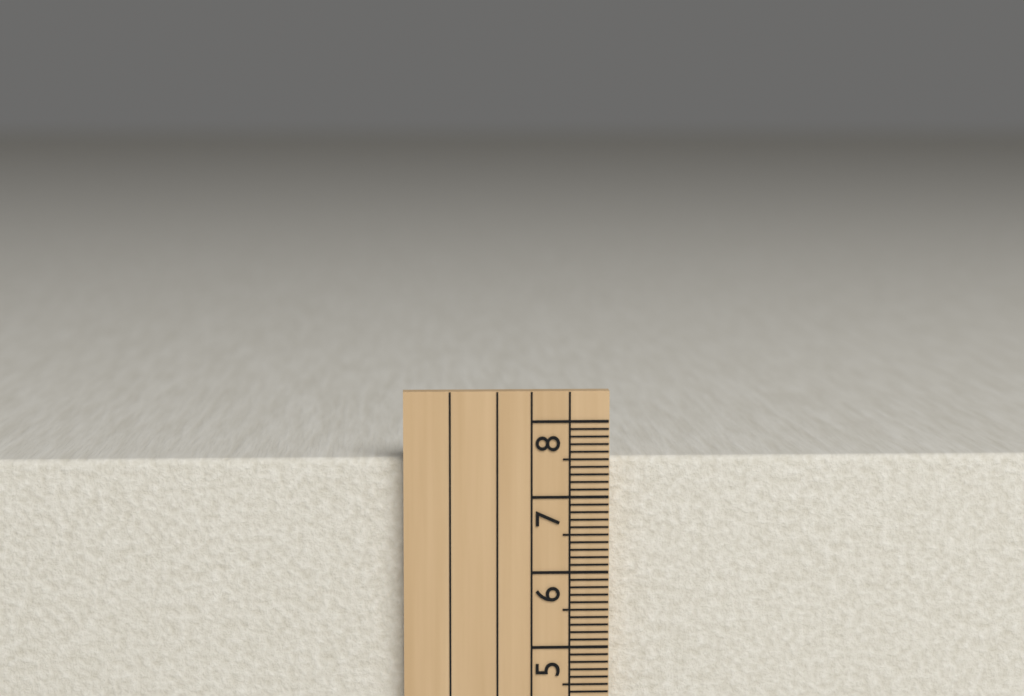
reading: 7.5 cm
